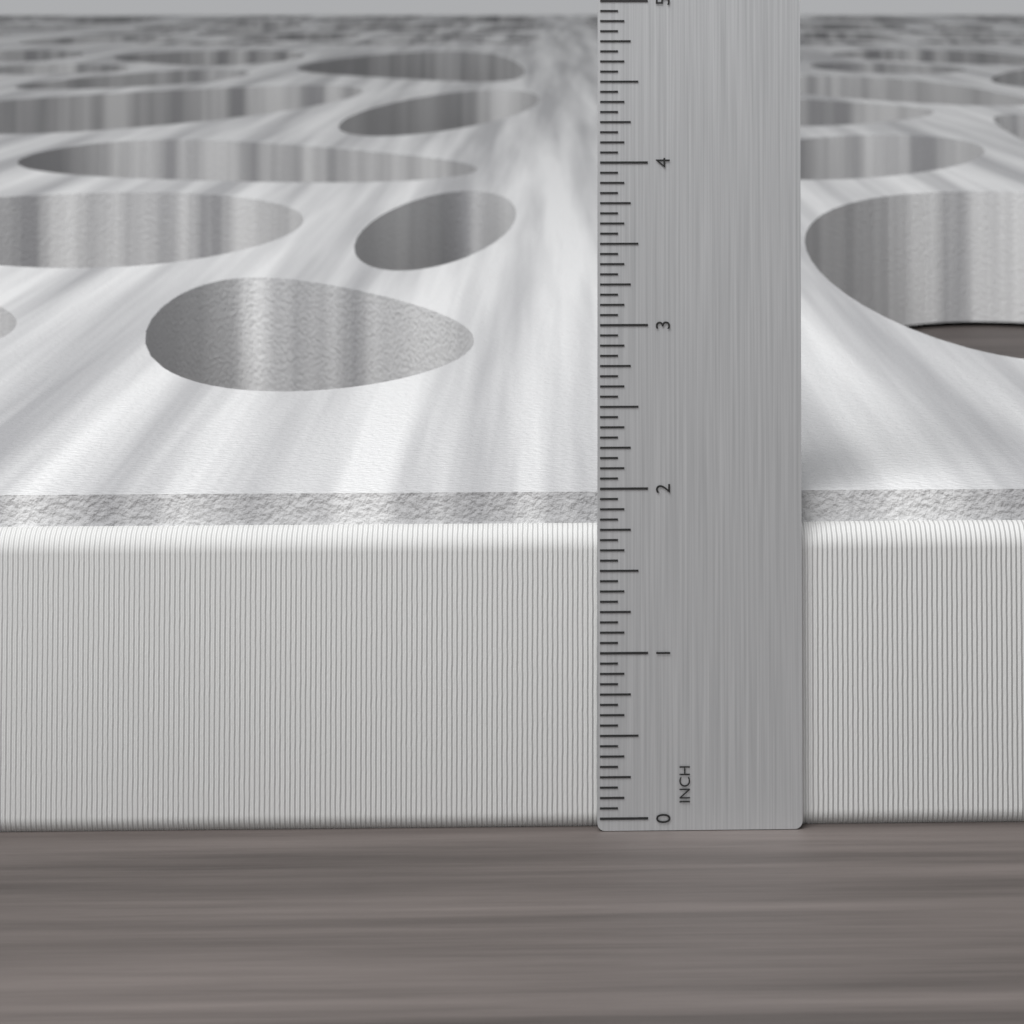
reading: 1.9375 in
